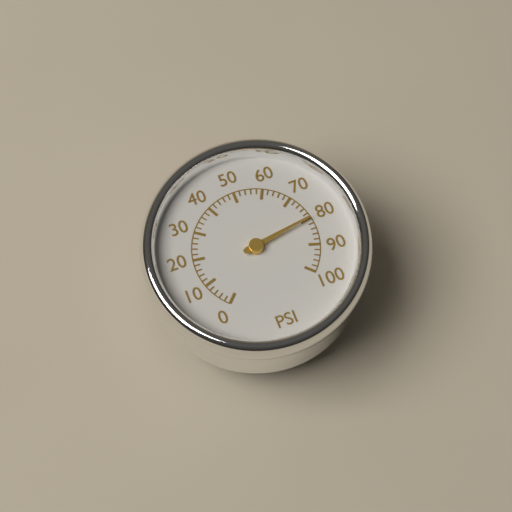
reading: 80 psi
